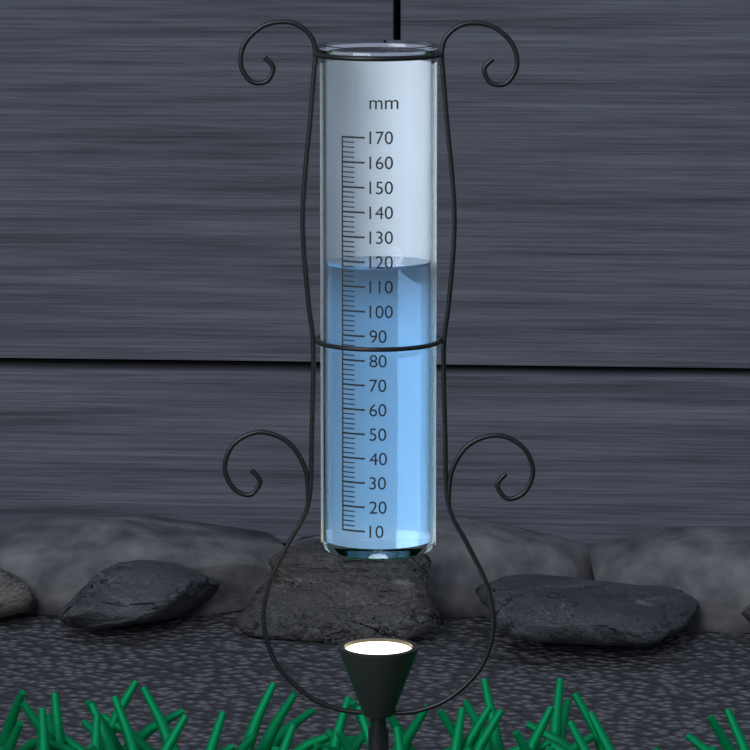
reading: 118 mm
